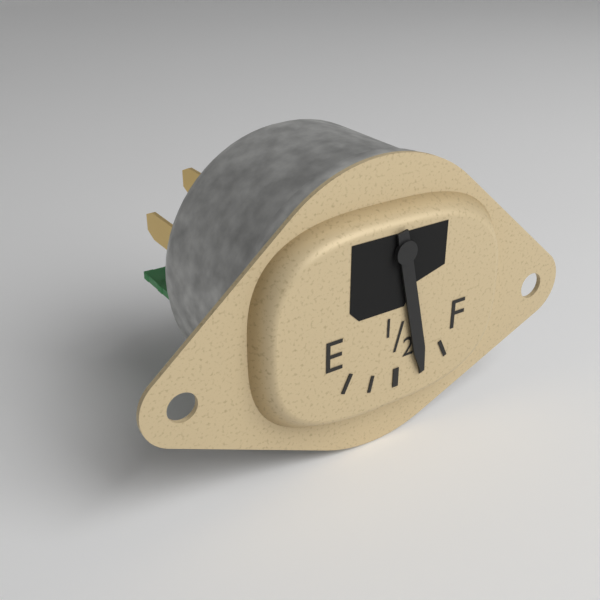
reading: 0.75 (no unit)
